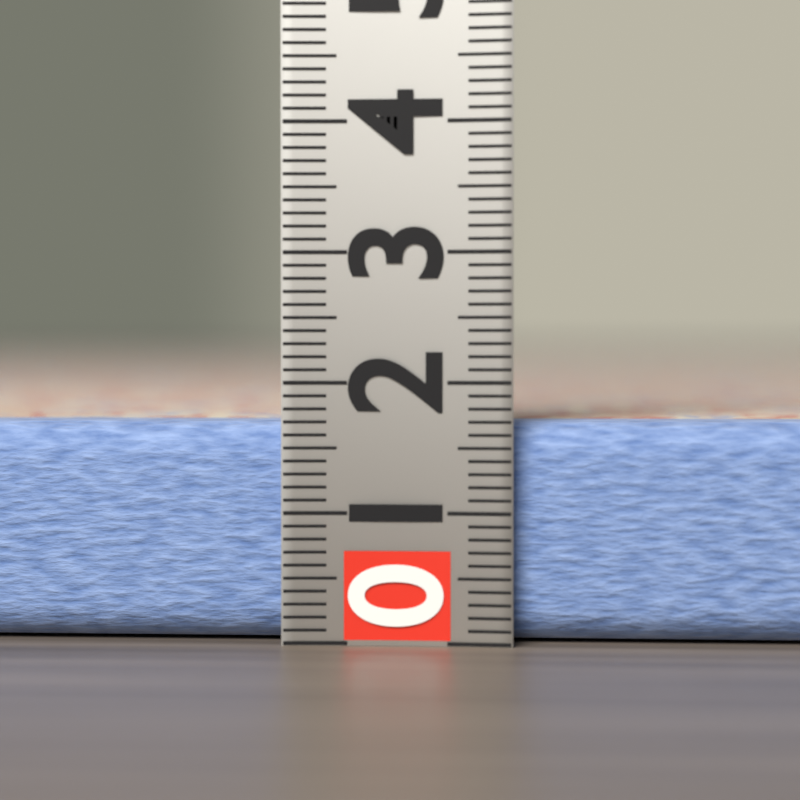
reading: 1.7 (no unit)
